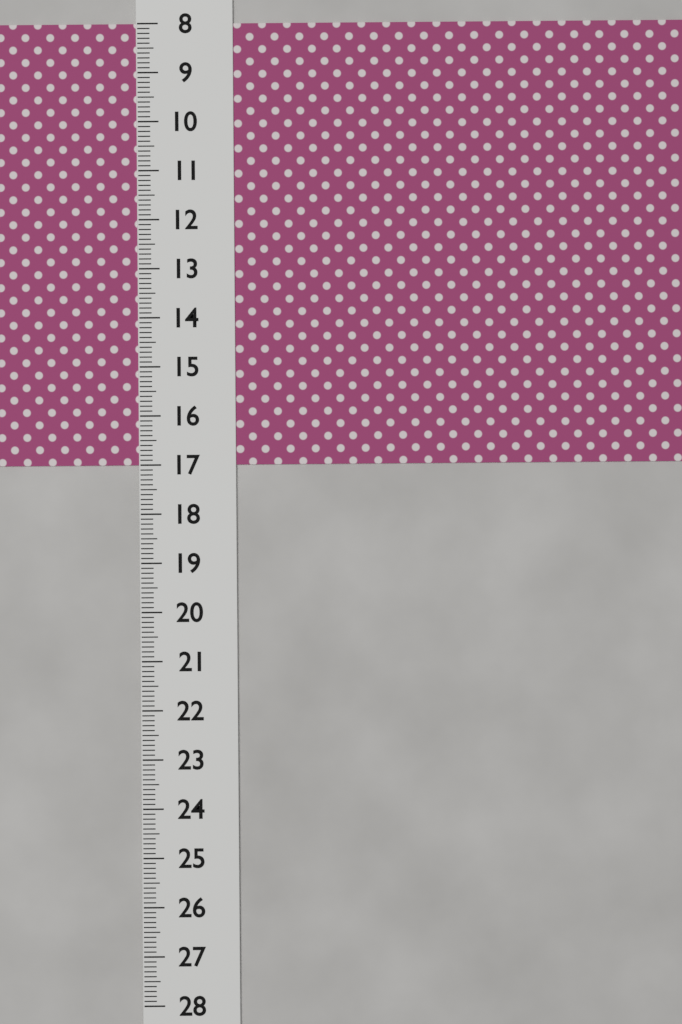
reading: 17.0 (no unit)
